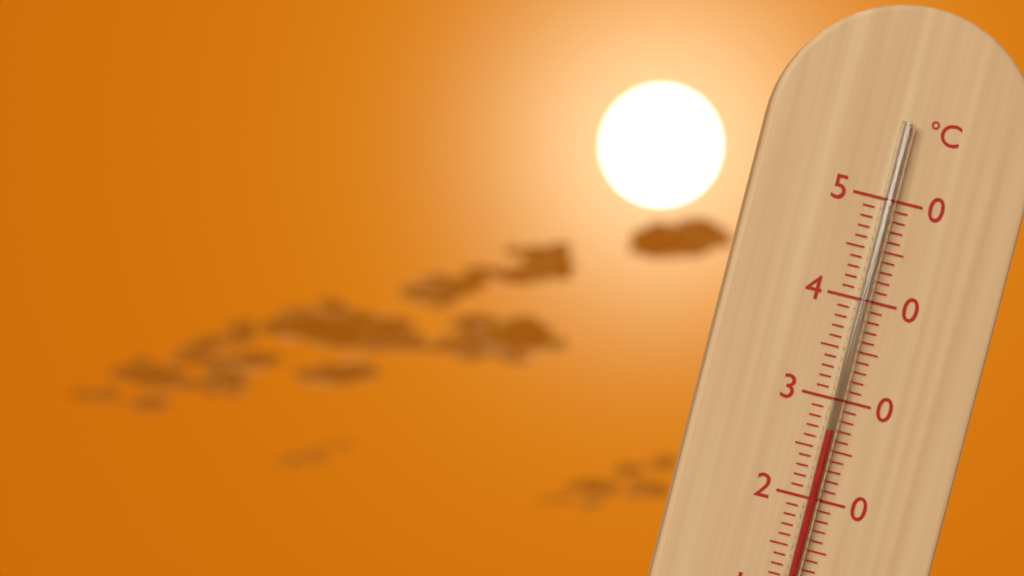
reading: 27 °C
